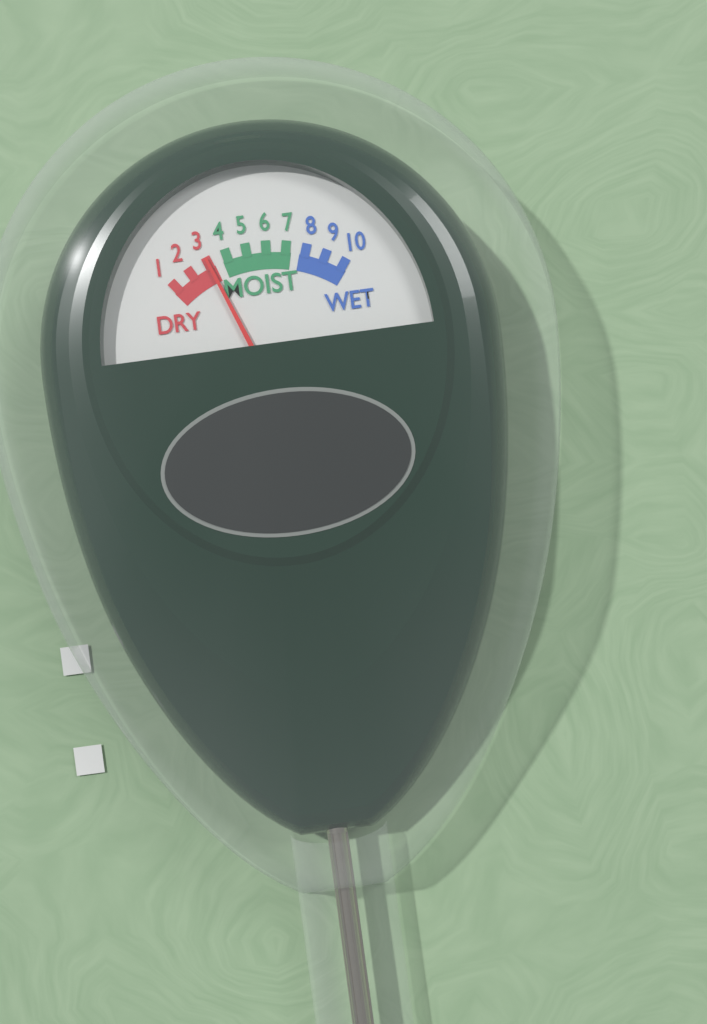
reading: 3 (no unit)
